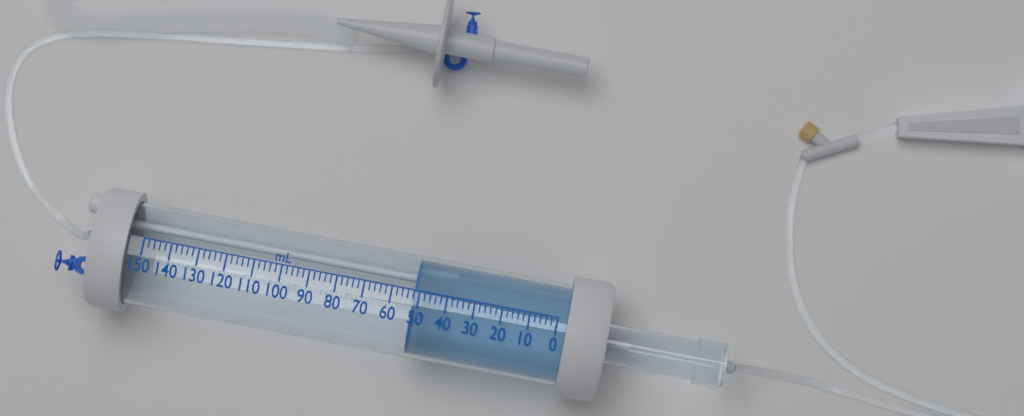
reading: 52 mL
